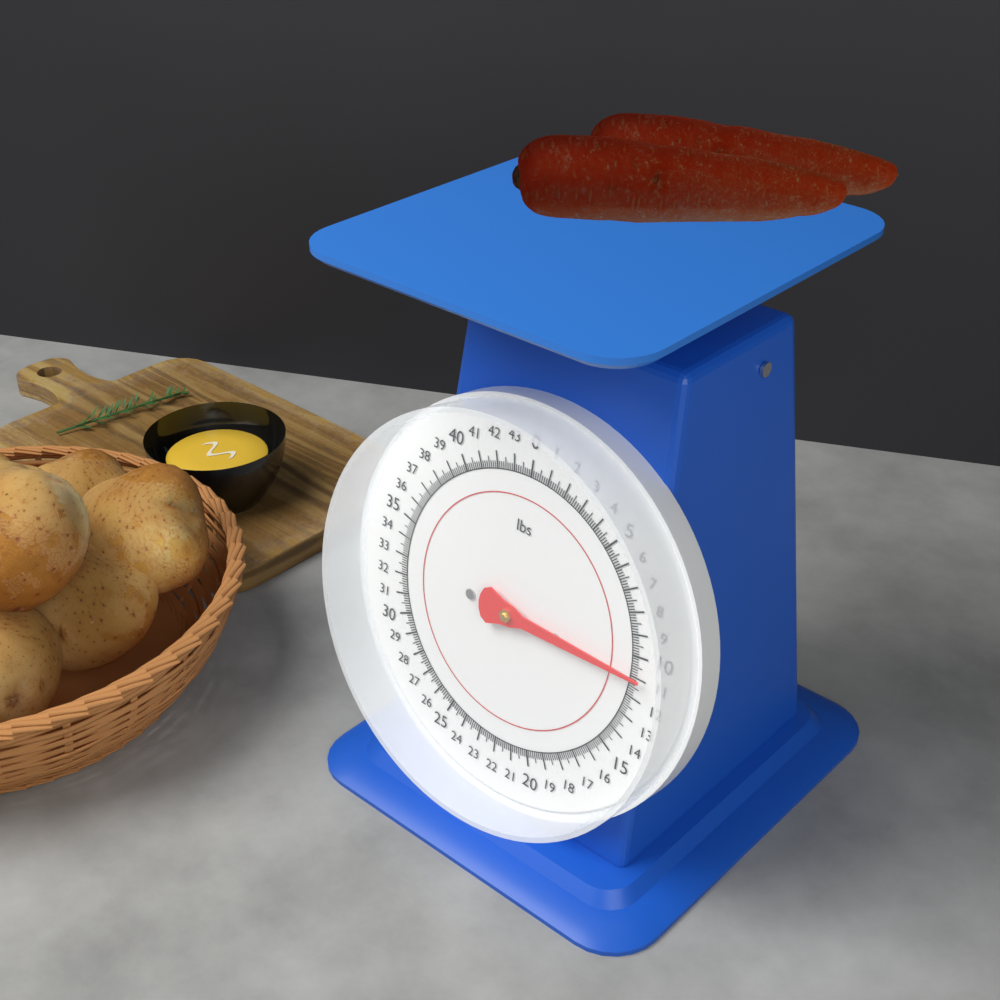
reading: 11.000 lbs
